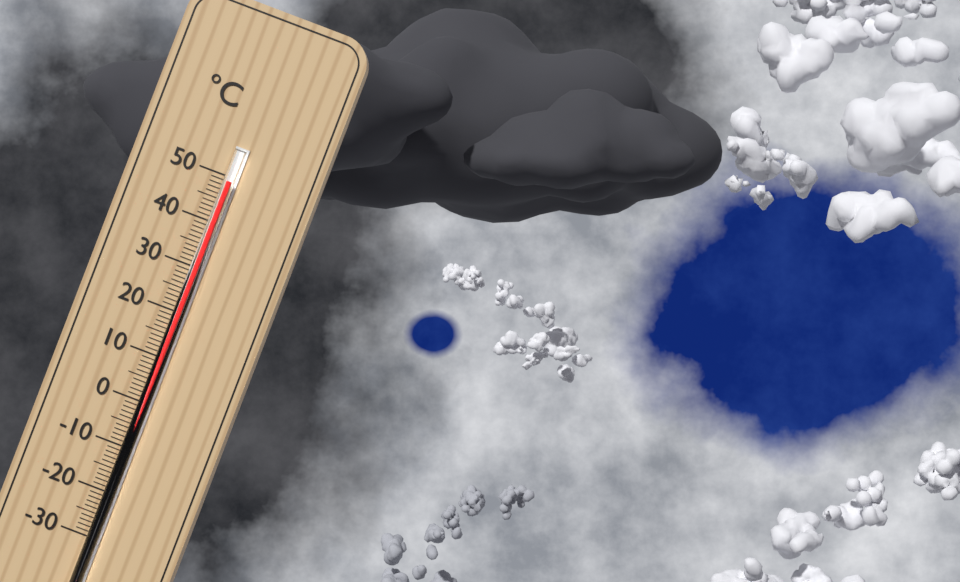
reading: 49 °C
